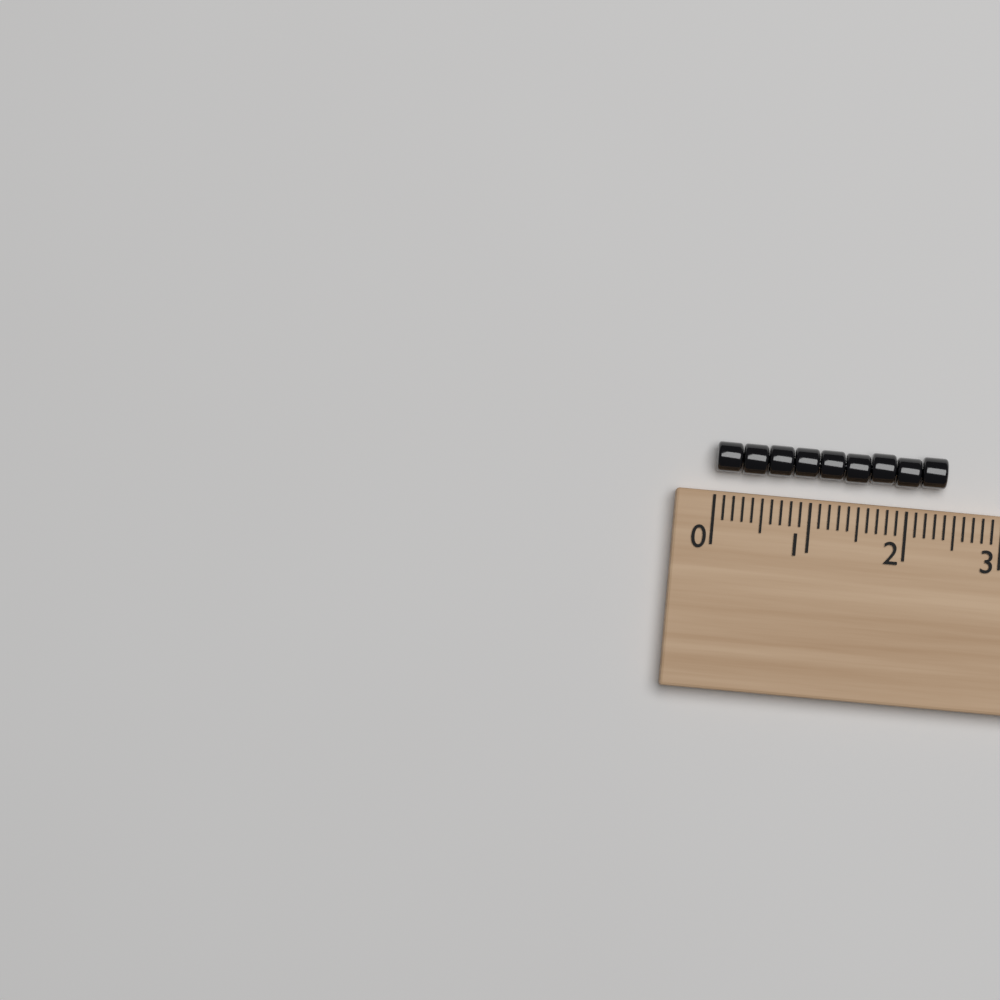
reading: 2.4 (no unit)
